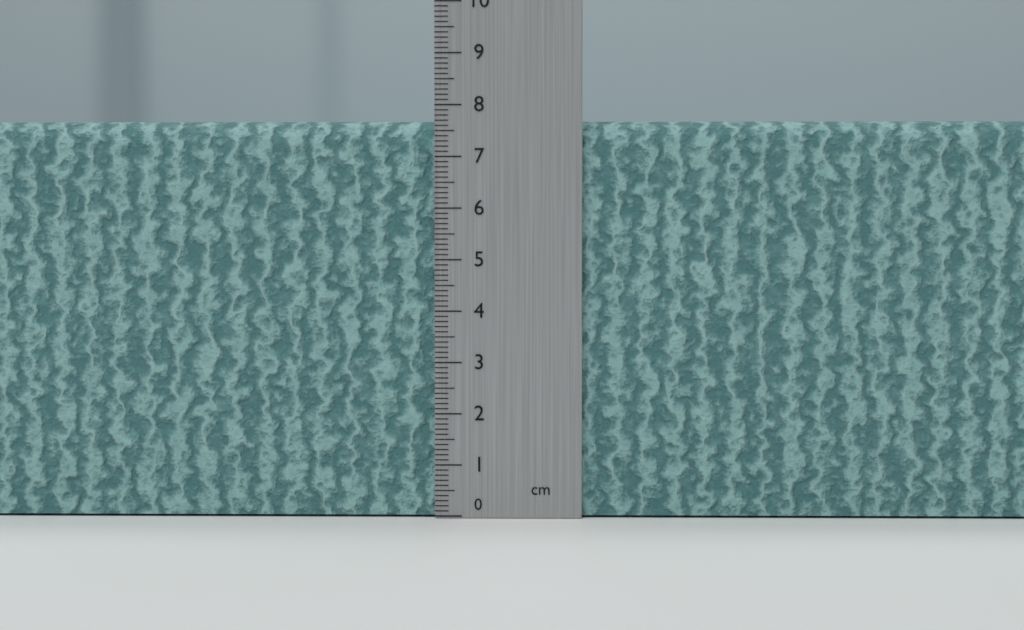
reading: 7.7 cm
